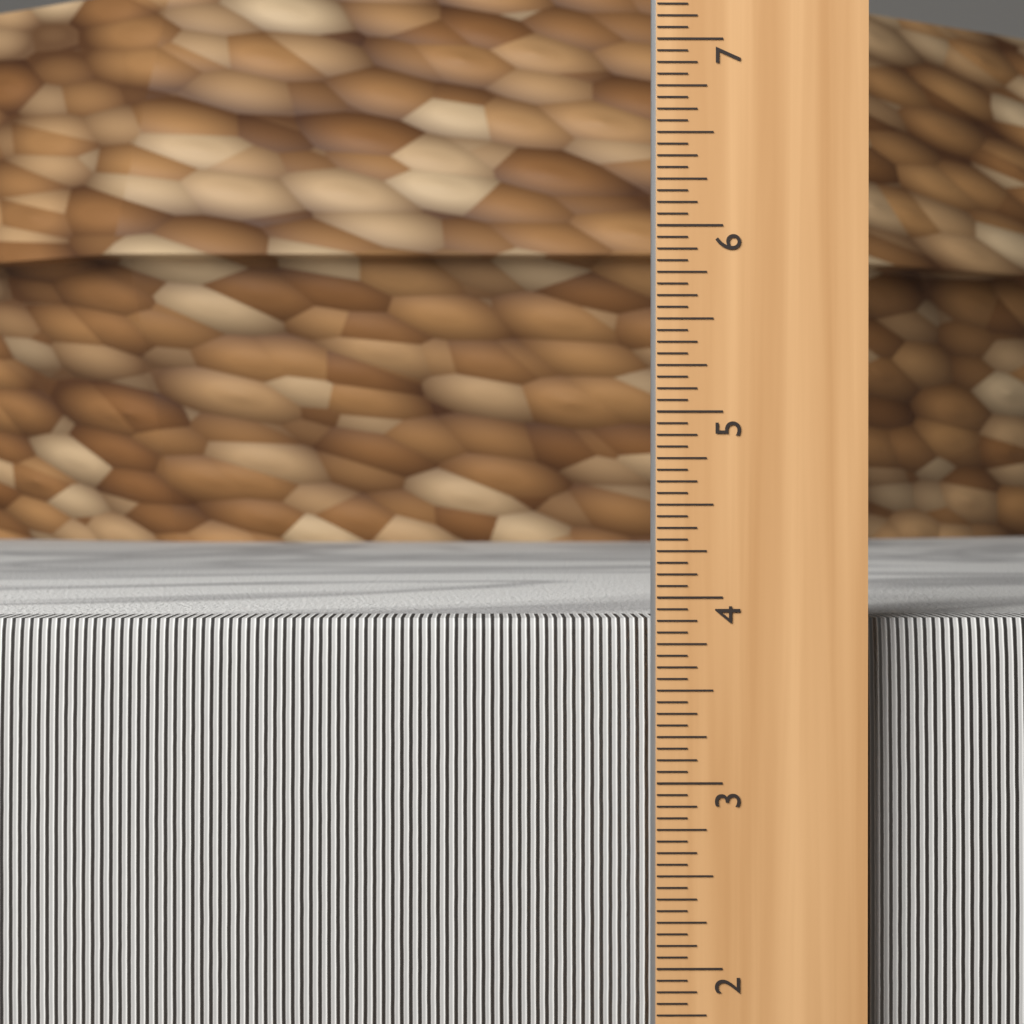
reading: 3.8750 in
